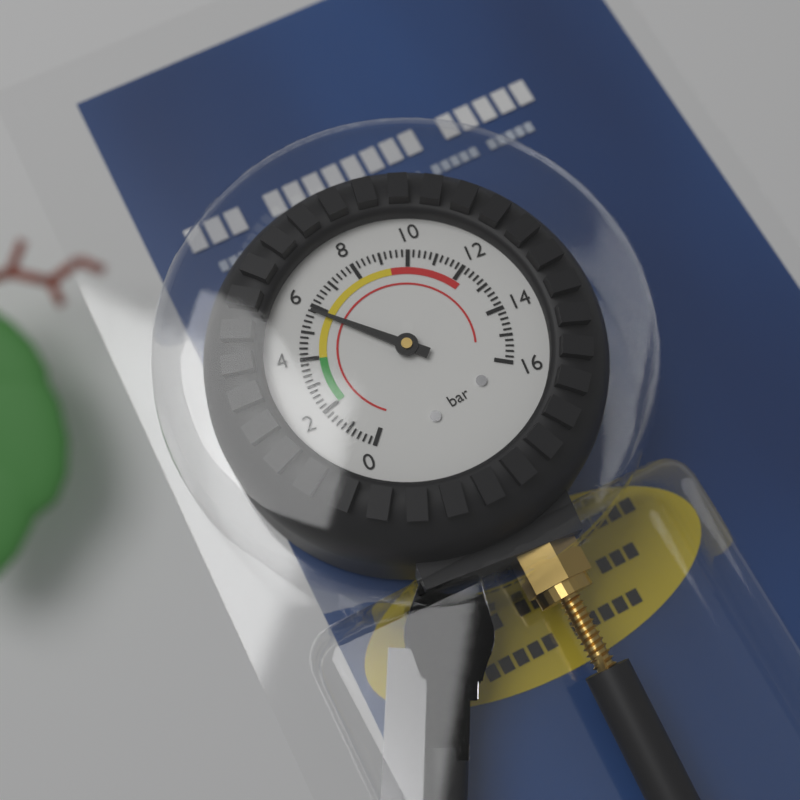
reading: 5.8 bar
